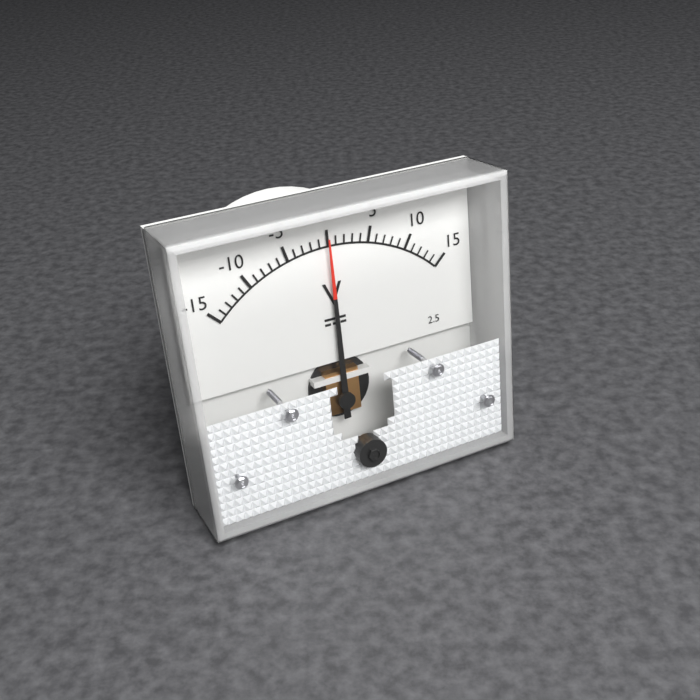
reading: 0 V
